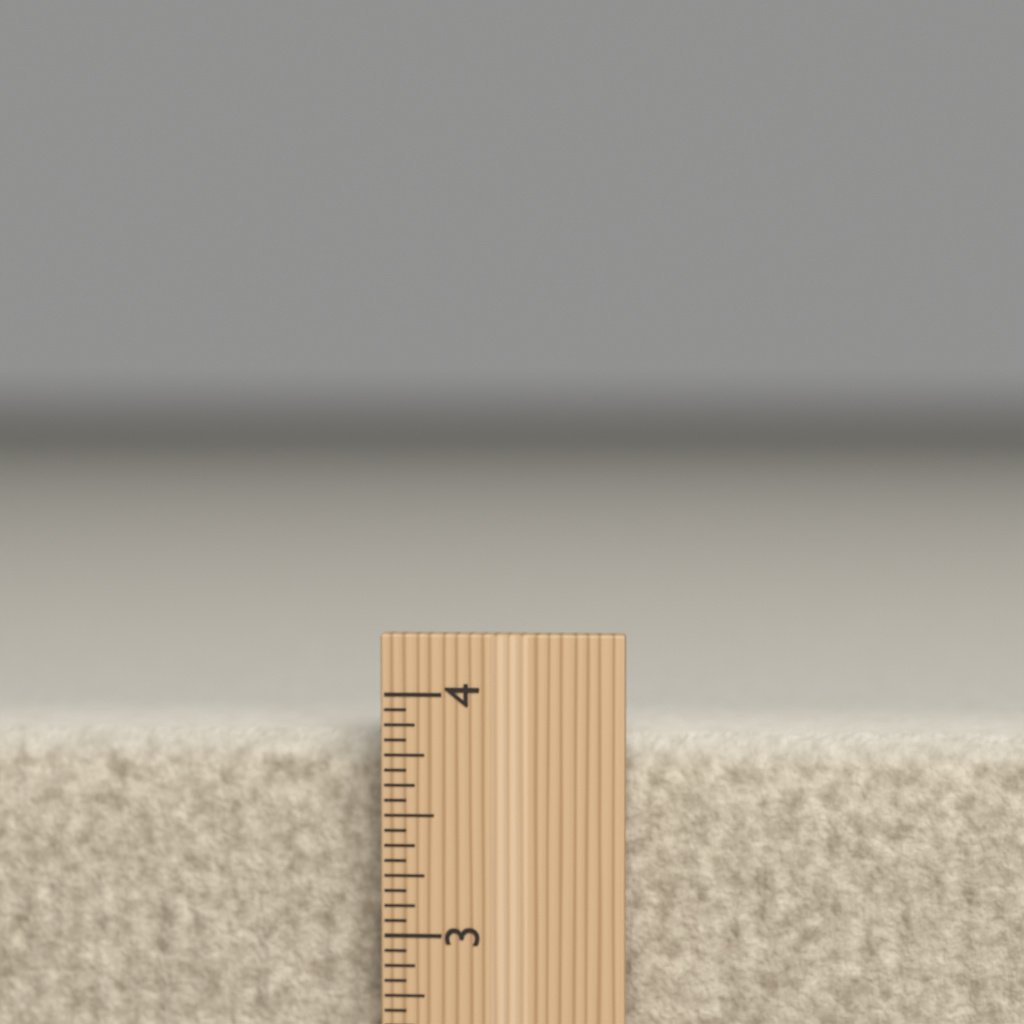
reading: 3.8125 inch
